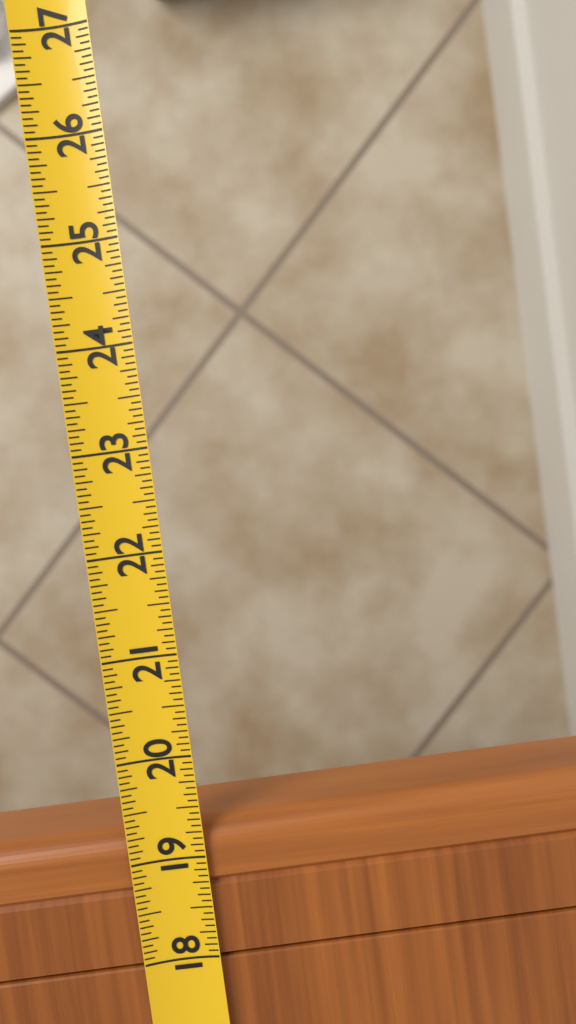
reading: 19.3125 (no unit)
